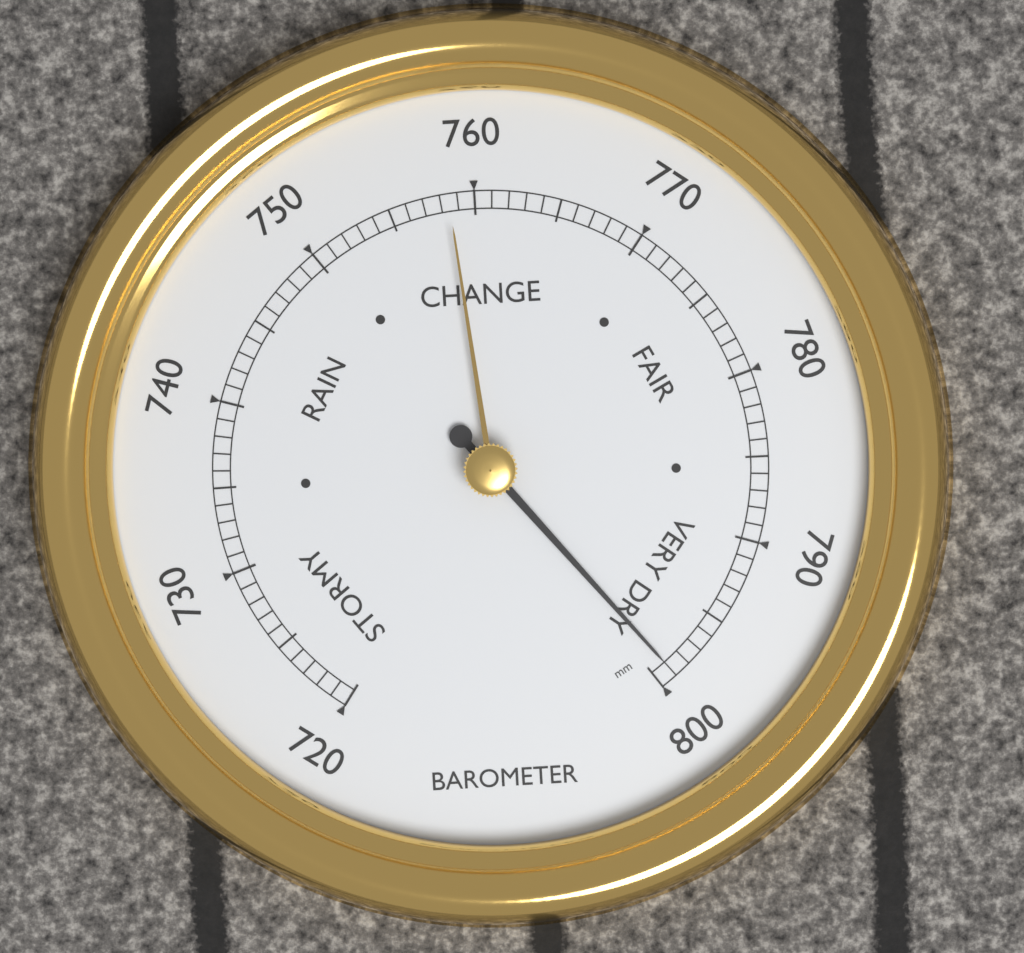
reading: 799 mm
